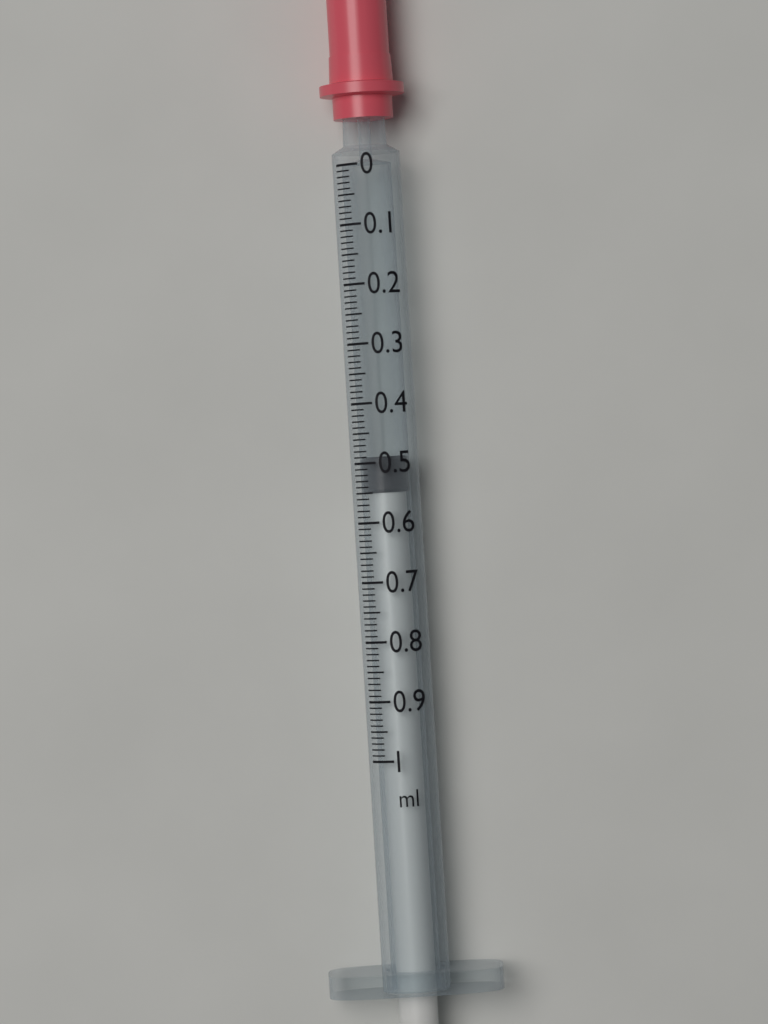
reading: 0.49 ml
